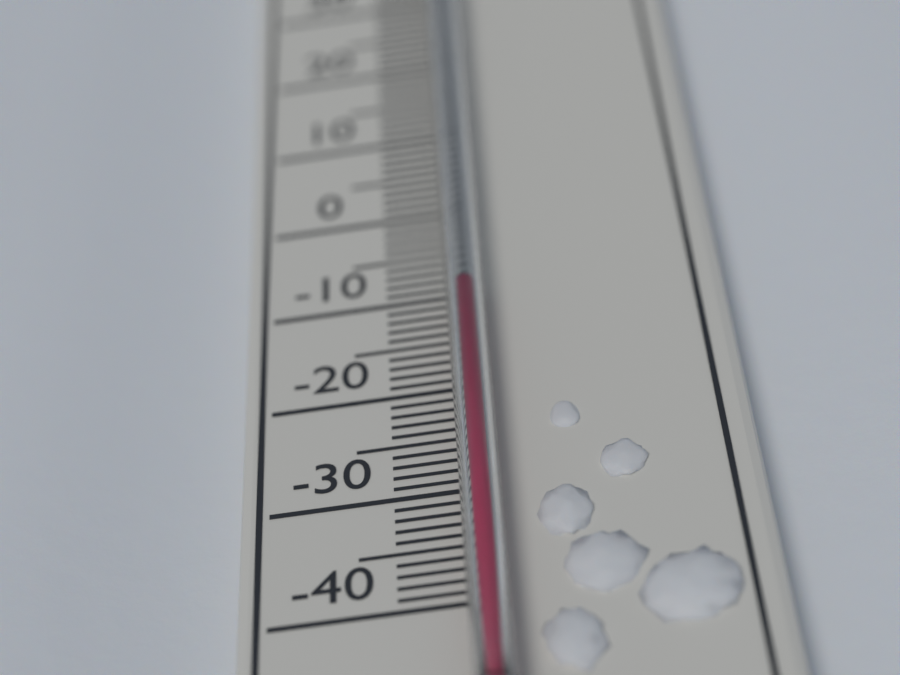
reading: -11 °C
